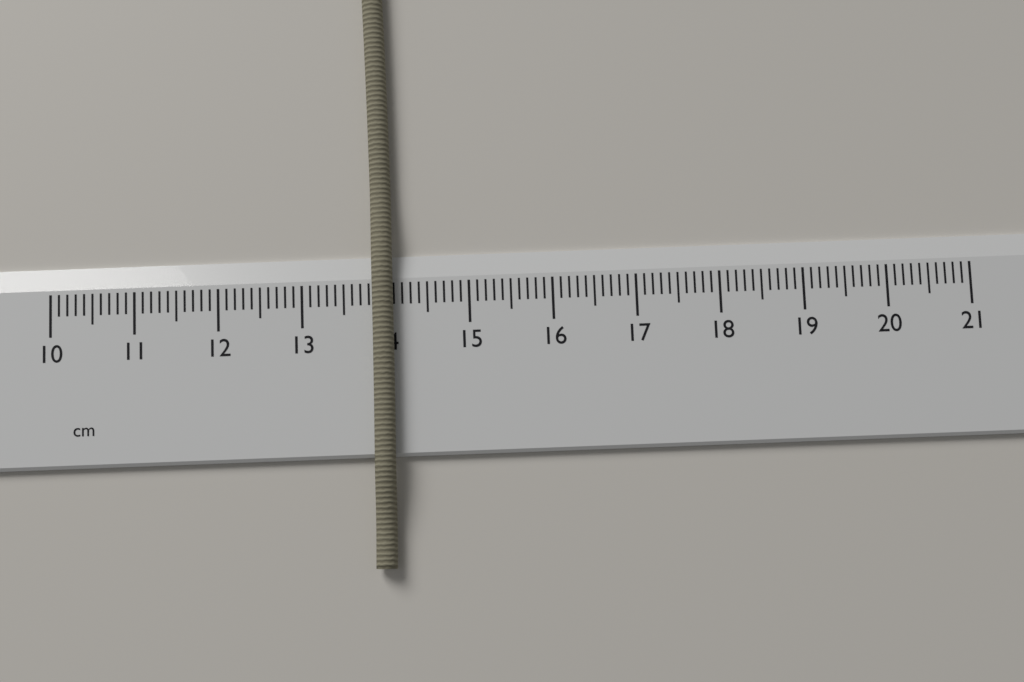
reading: 14.1 cm
